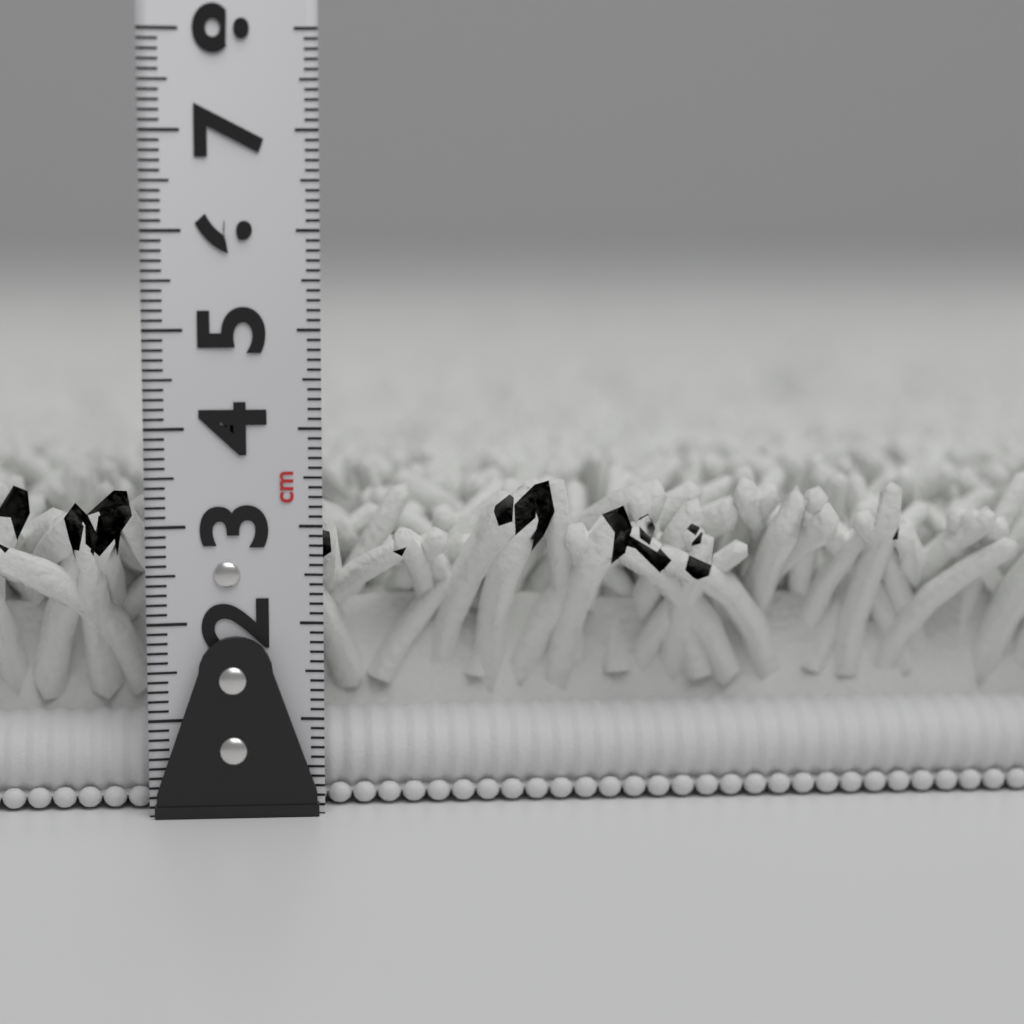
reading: 3.5 cm
